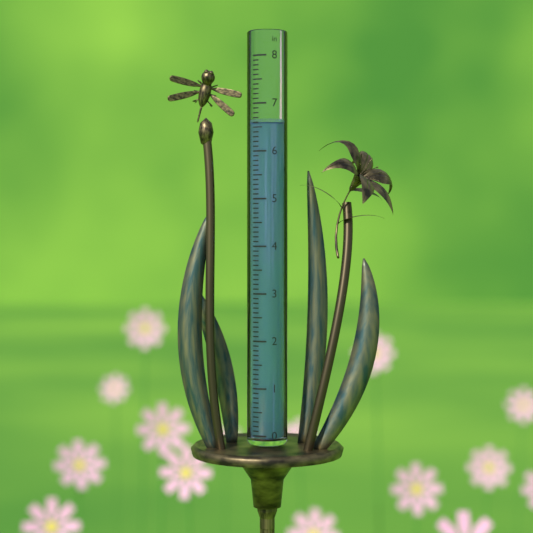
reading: 6.6 in
